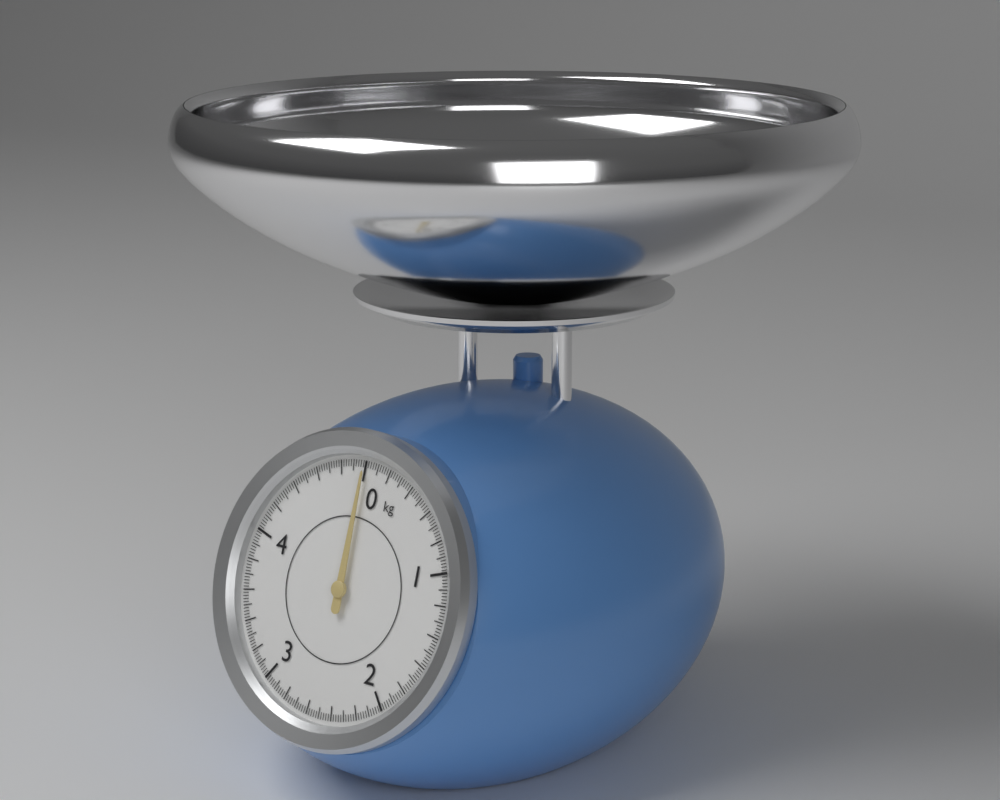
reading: 0.00 kg
